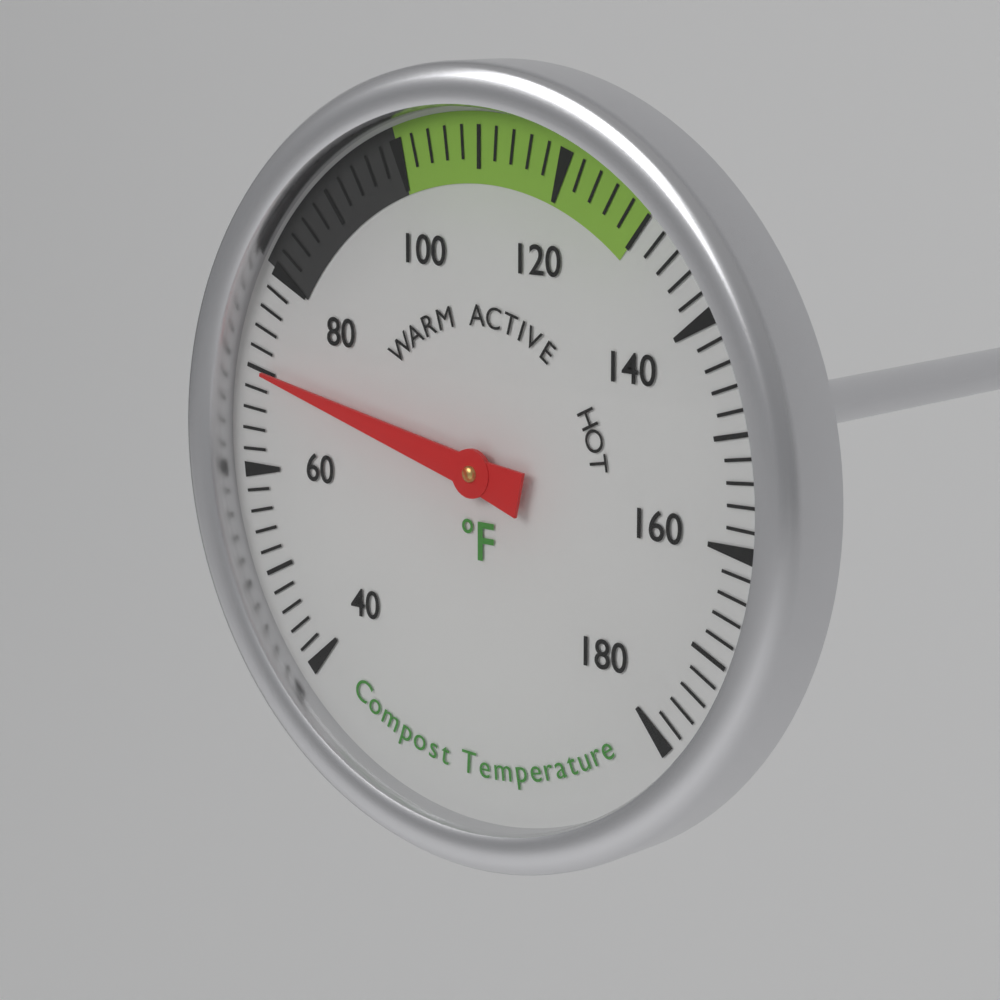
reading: 70 °F
